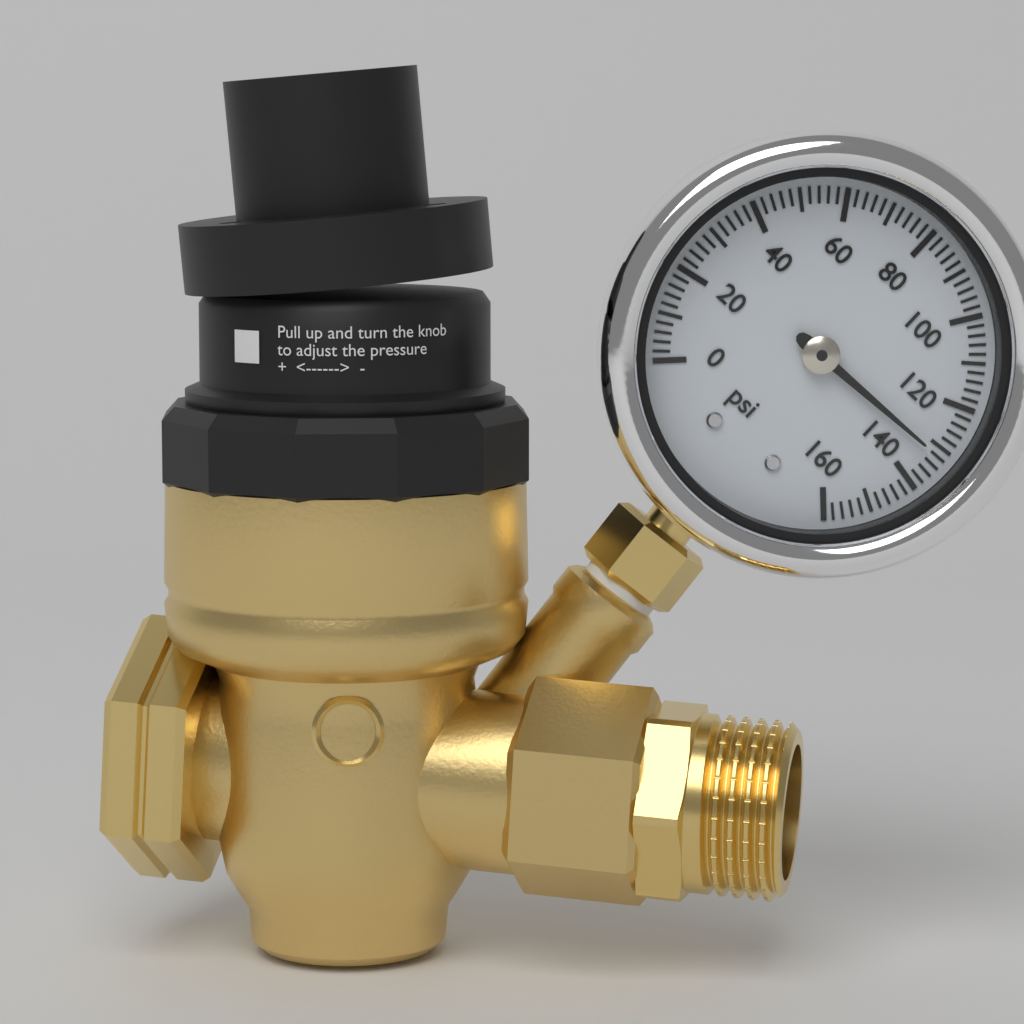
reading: 132 psi
